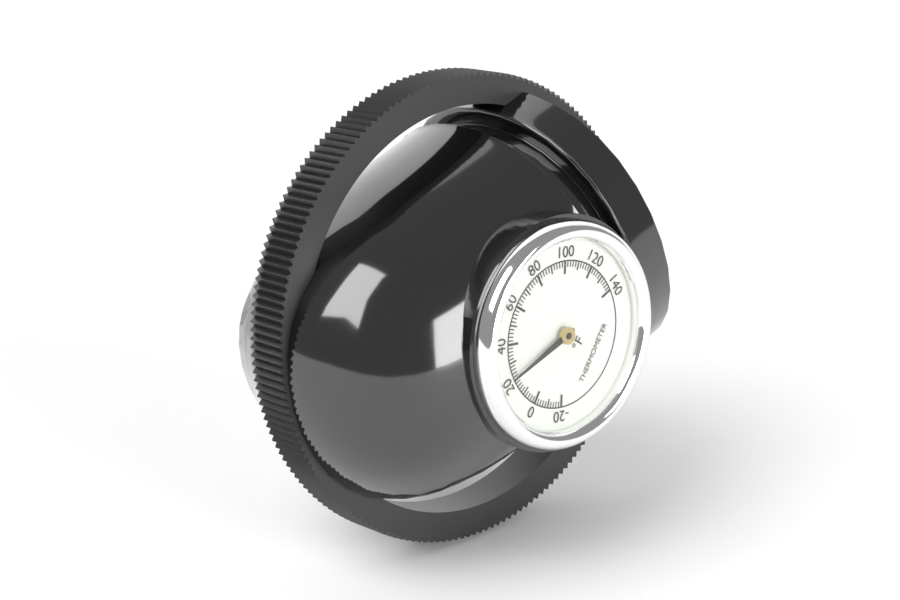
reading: 22 °F
